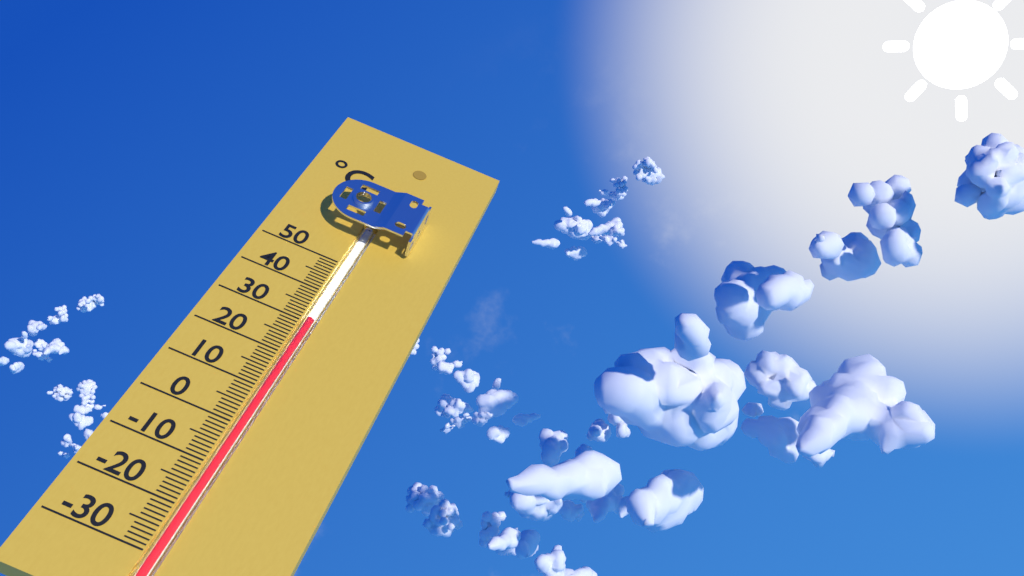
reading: 31 °C
